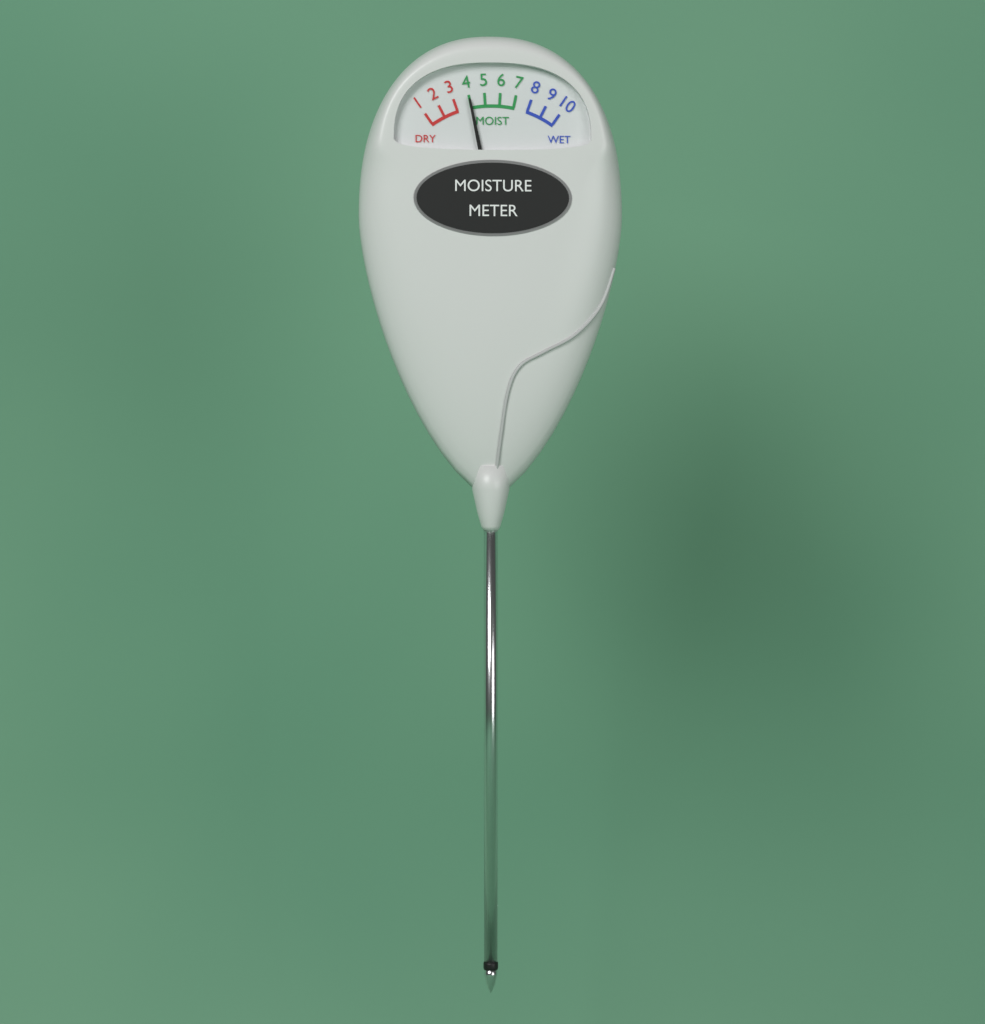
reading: 4 (no unit)
